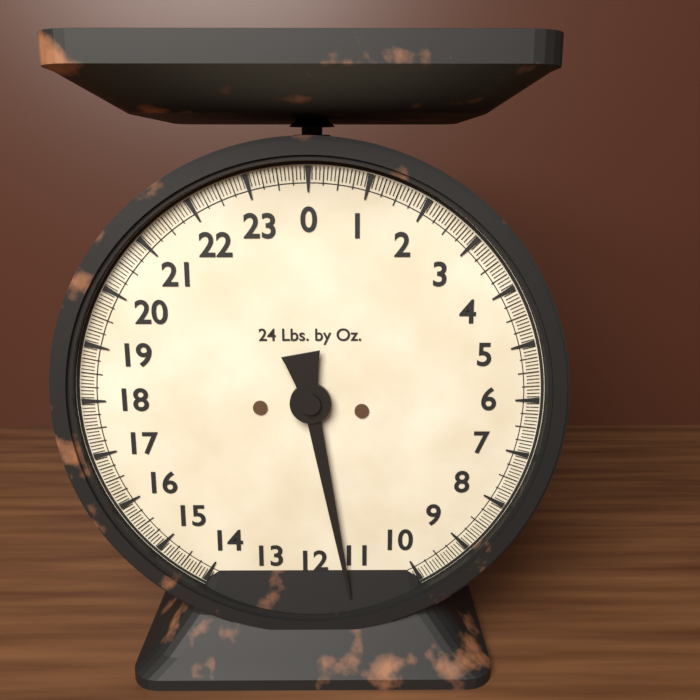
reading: 11.3125 lb
